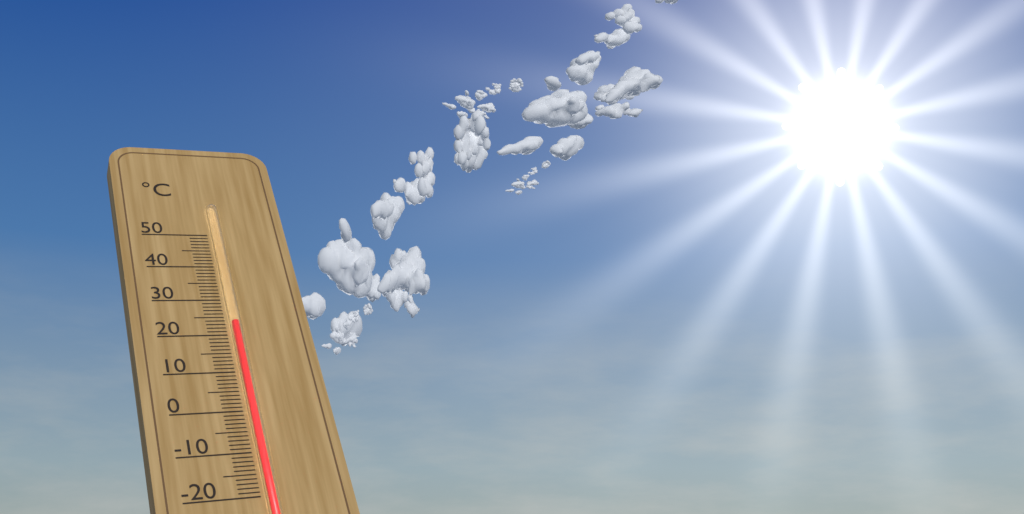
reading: 23 °C
